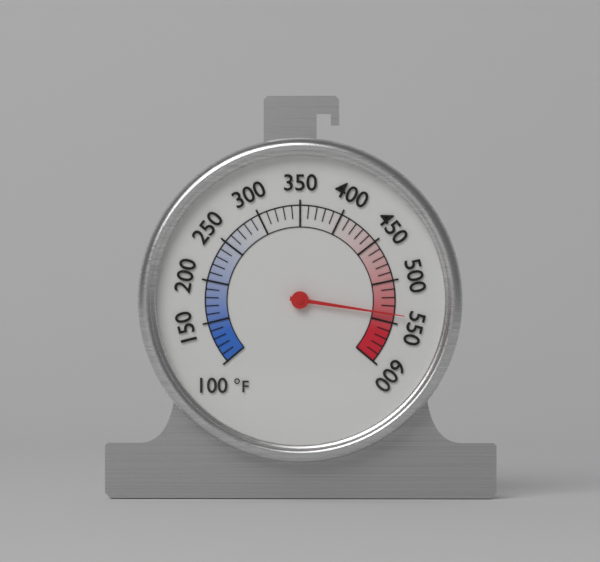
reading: 540 °F
